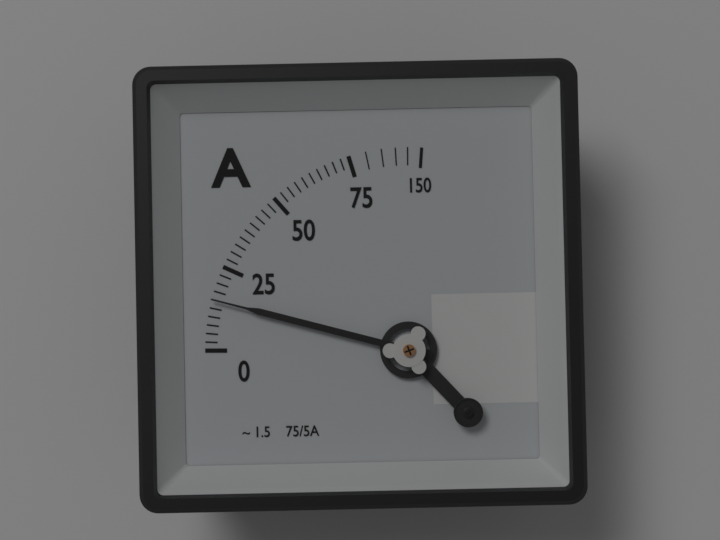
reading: 15.0 A
